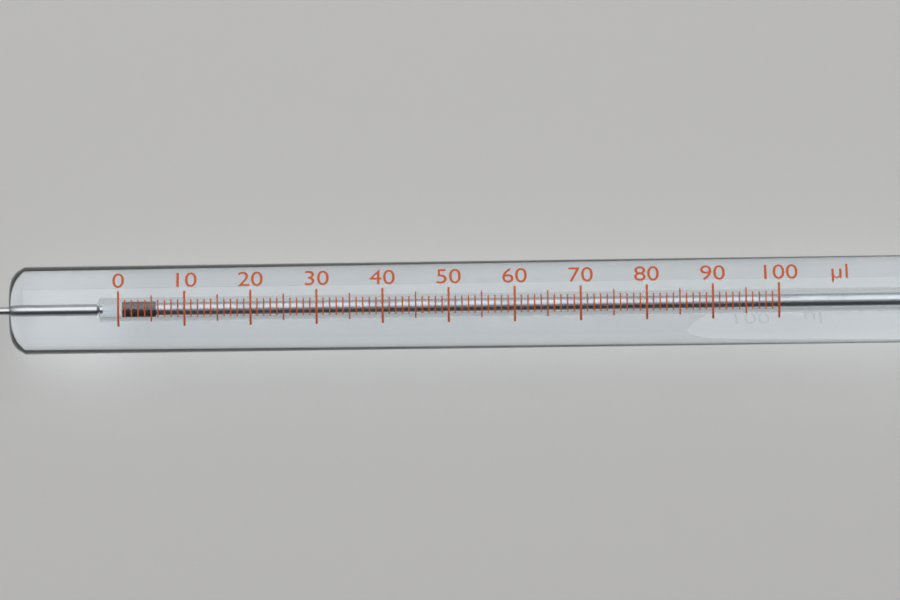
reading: 1 µl
